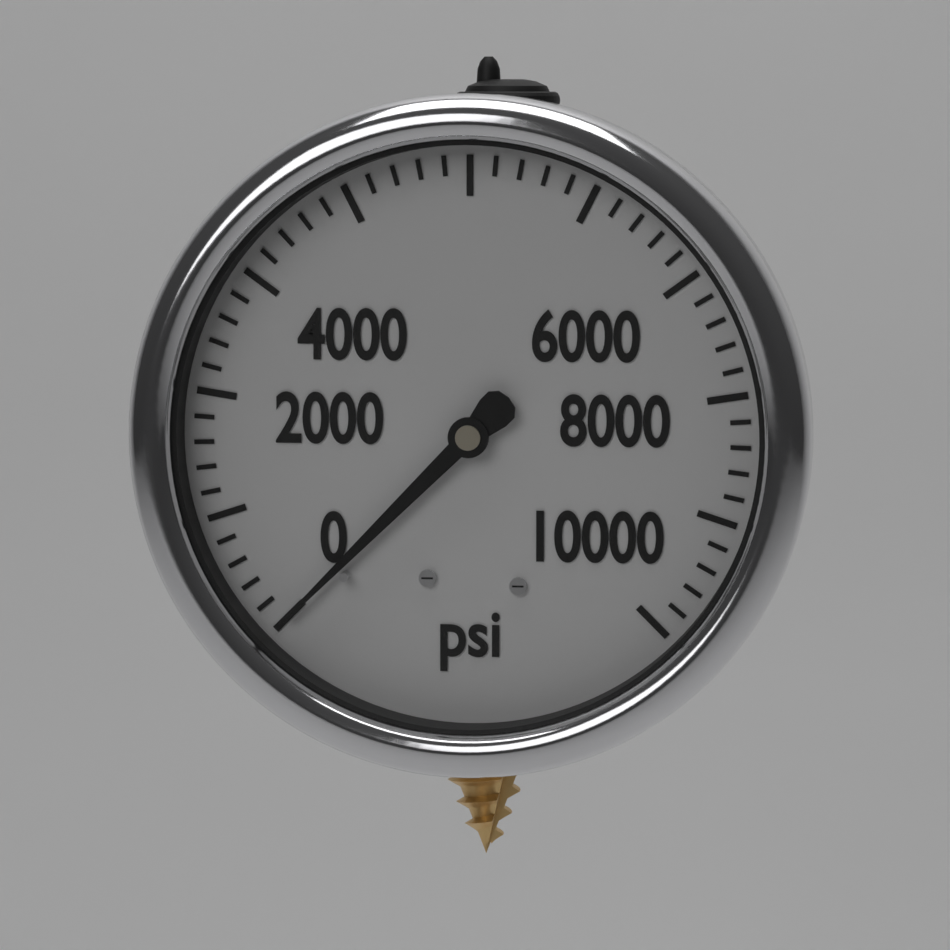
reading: 0 psi
